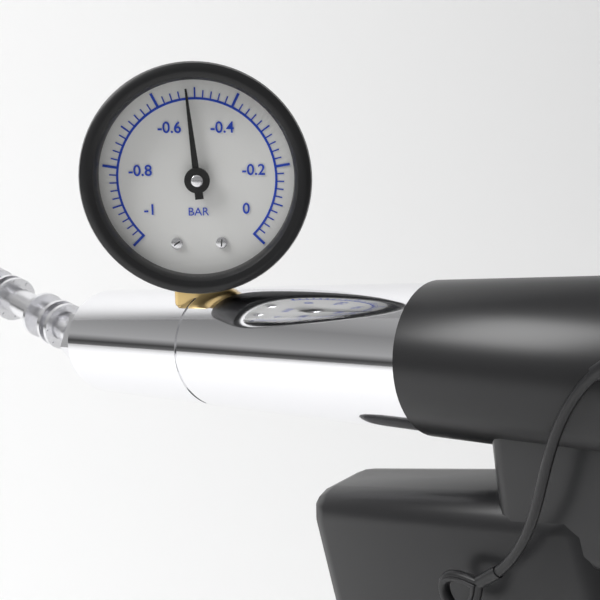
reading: -0.52 bar
